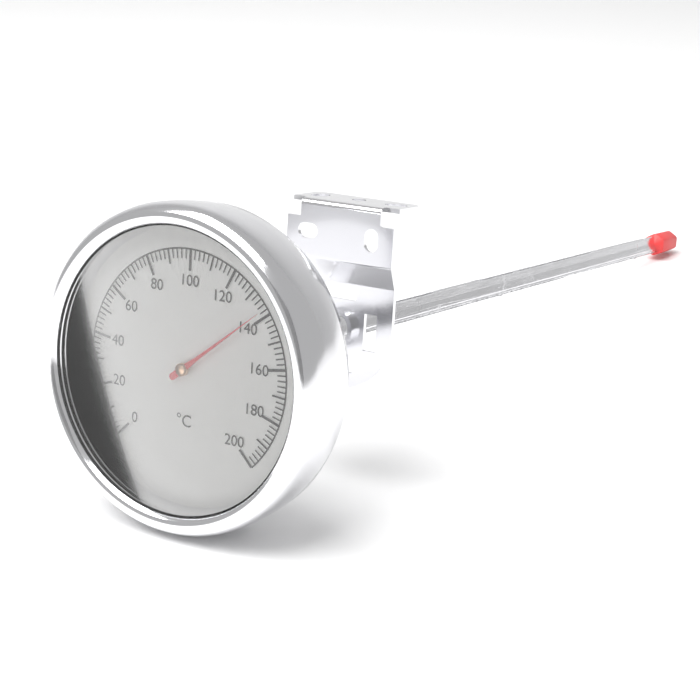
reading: 138 °C
